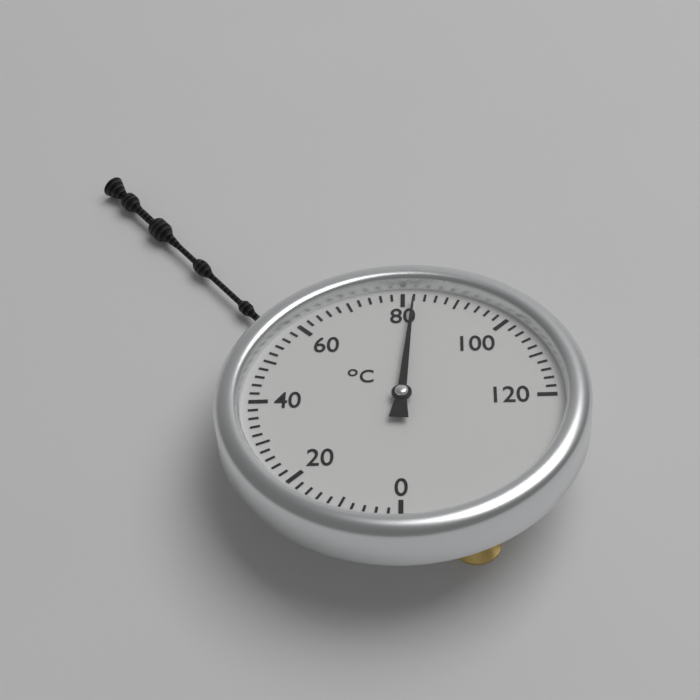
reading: 82 °C
